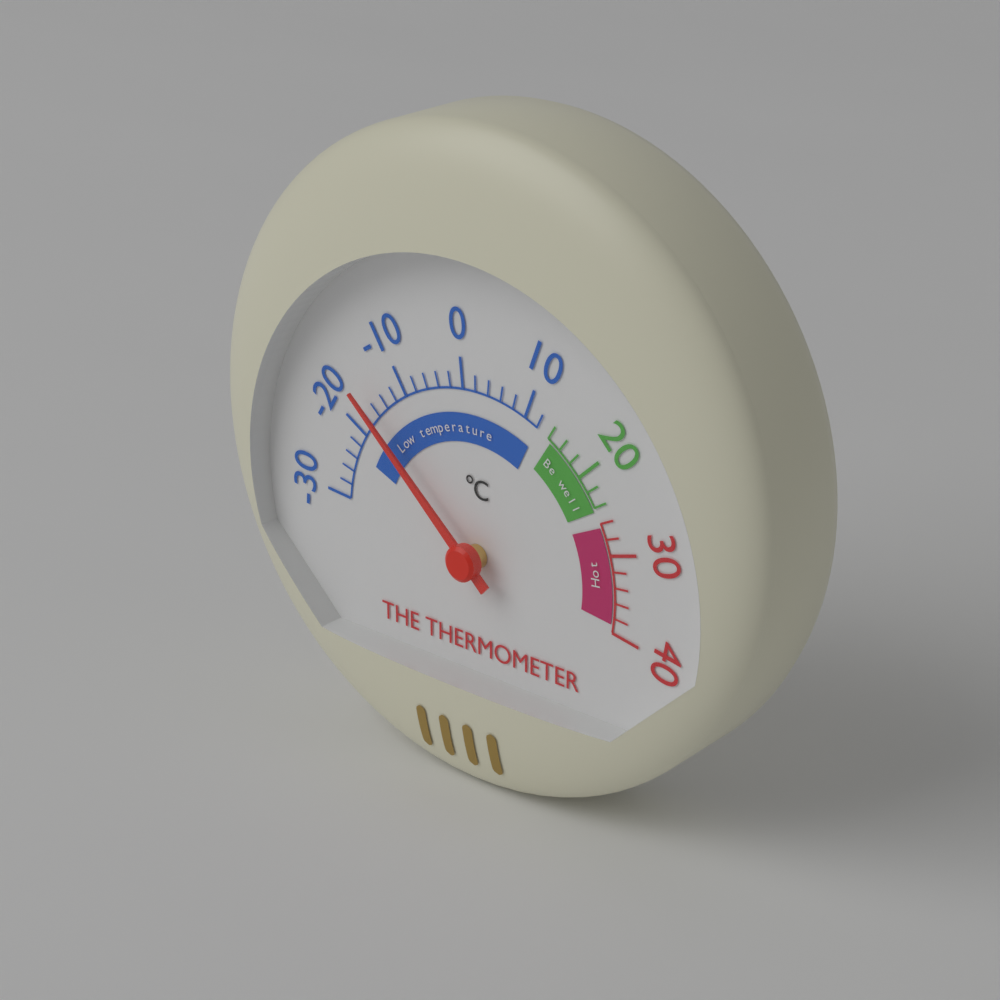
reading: -16 °C
